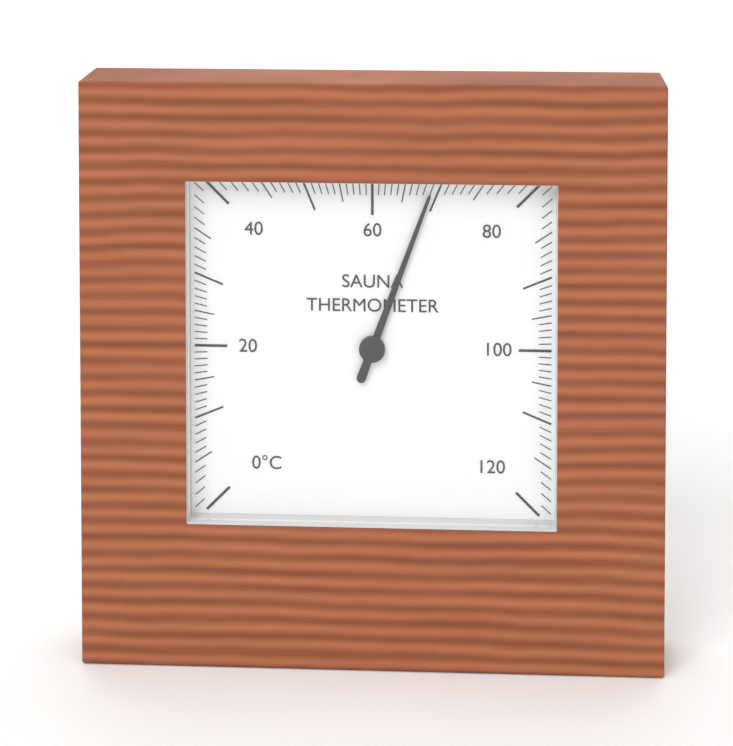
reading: 69 °C
